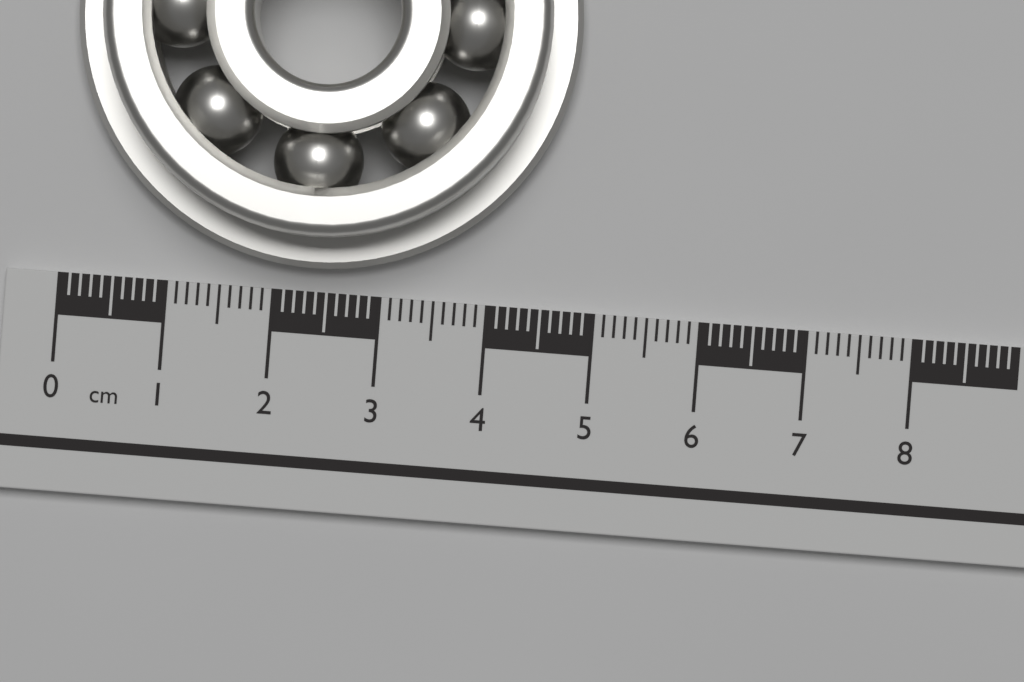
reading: 4.7 cm
